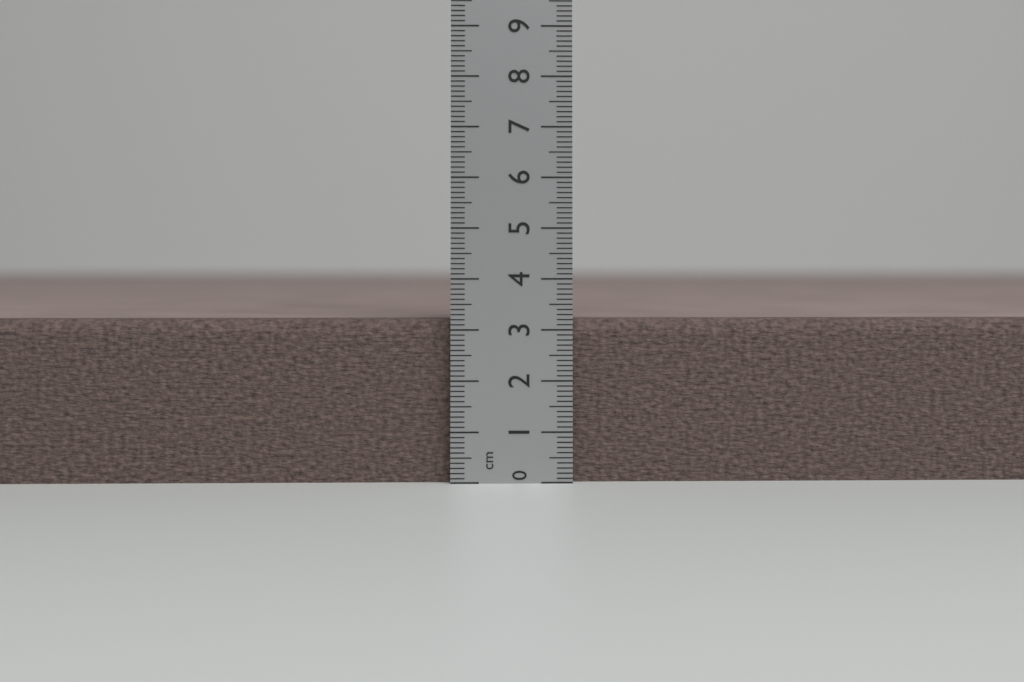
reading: 3.2 cm
